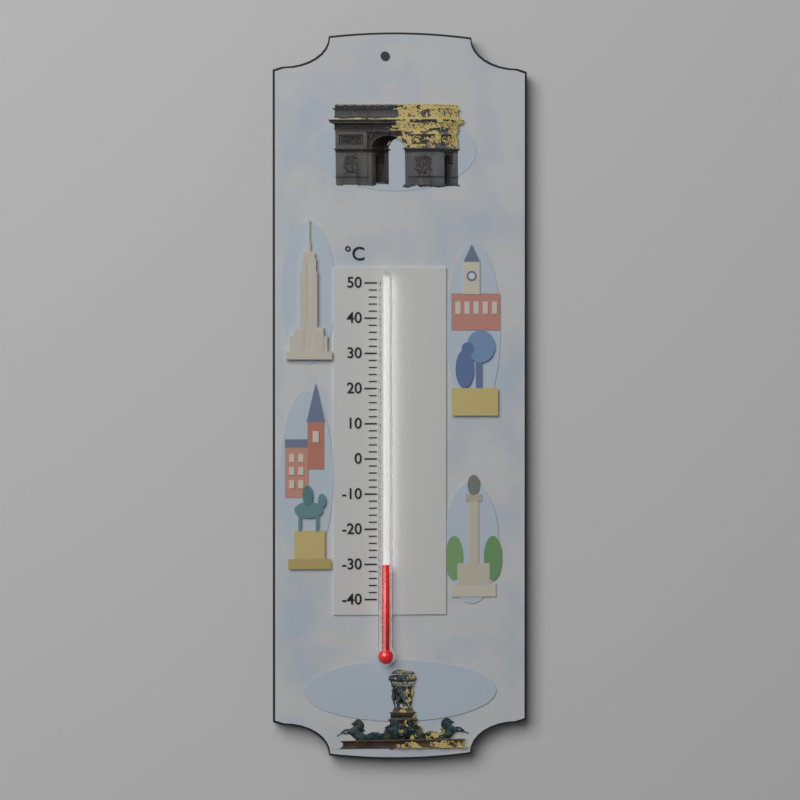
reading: -30 °C
